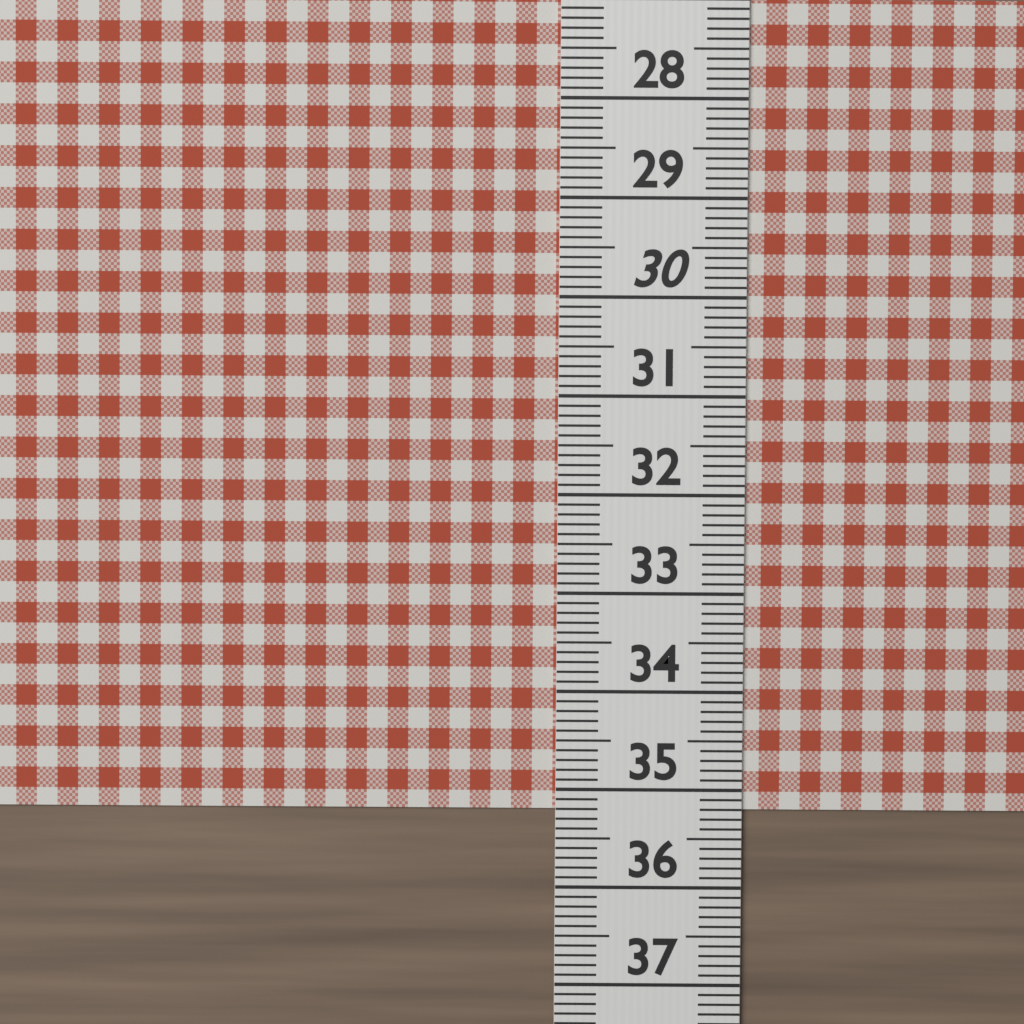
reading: 35.2 (no unit)
